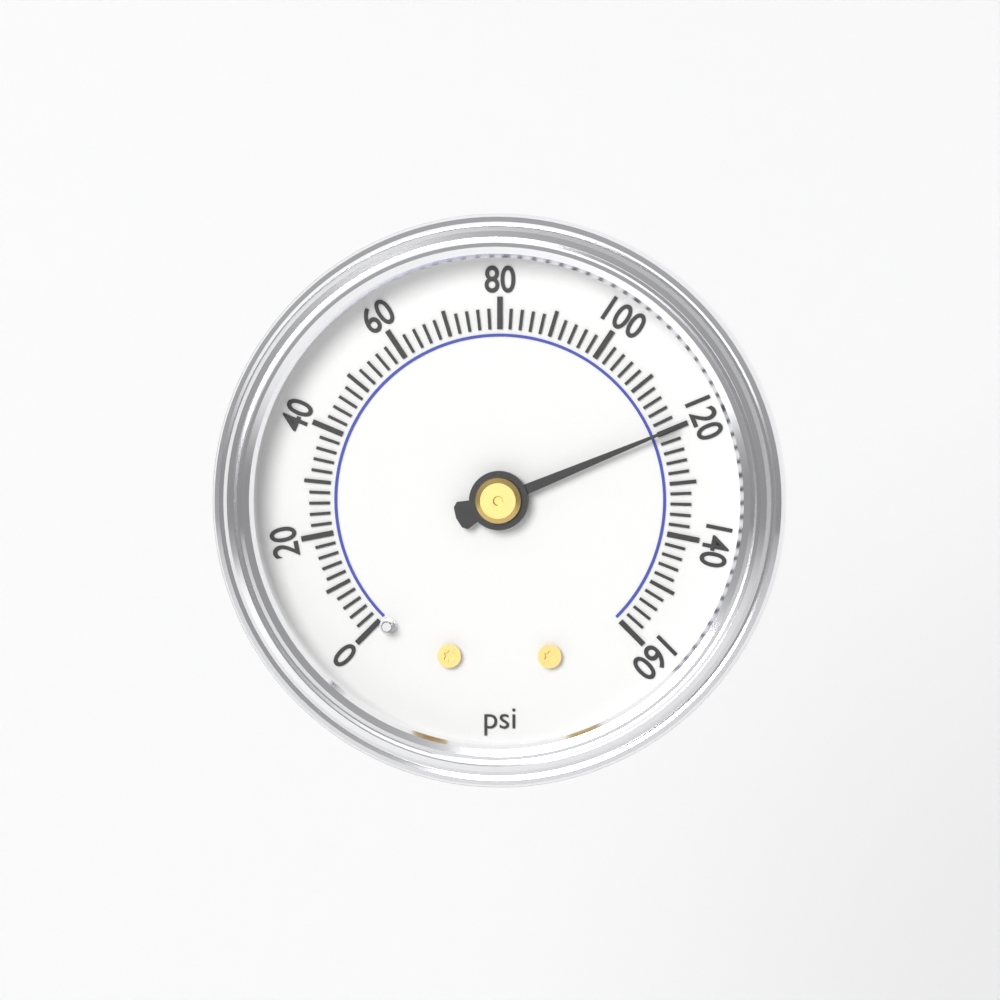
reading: 120 psi
